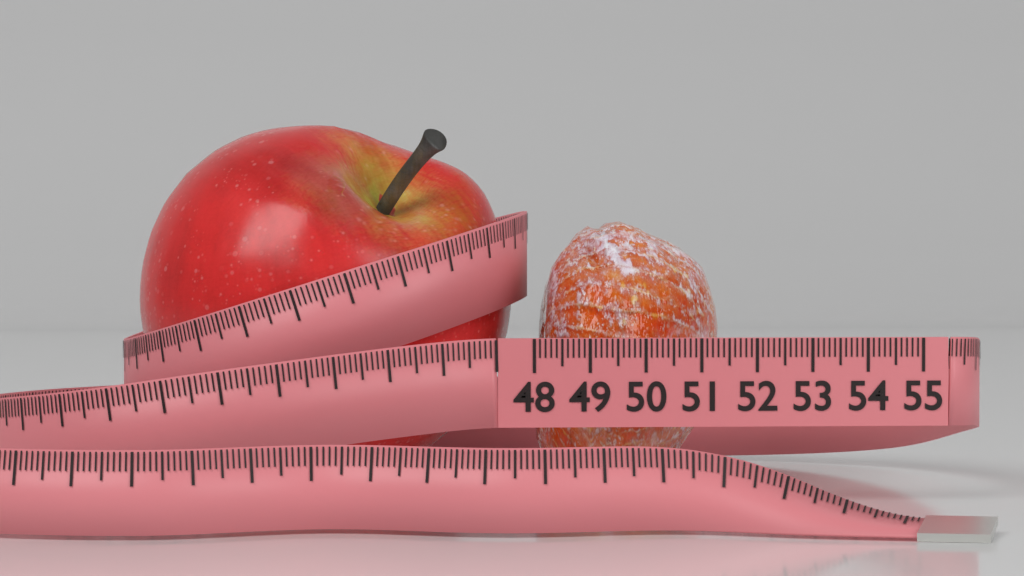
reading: 51.5 (no unit)
